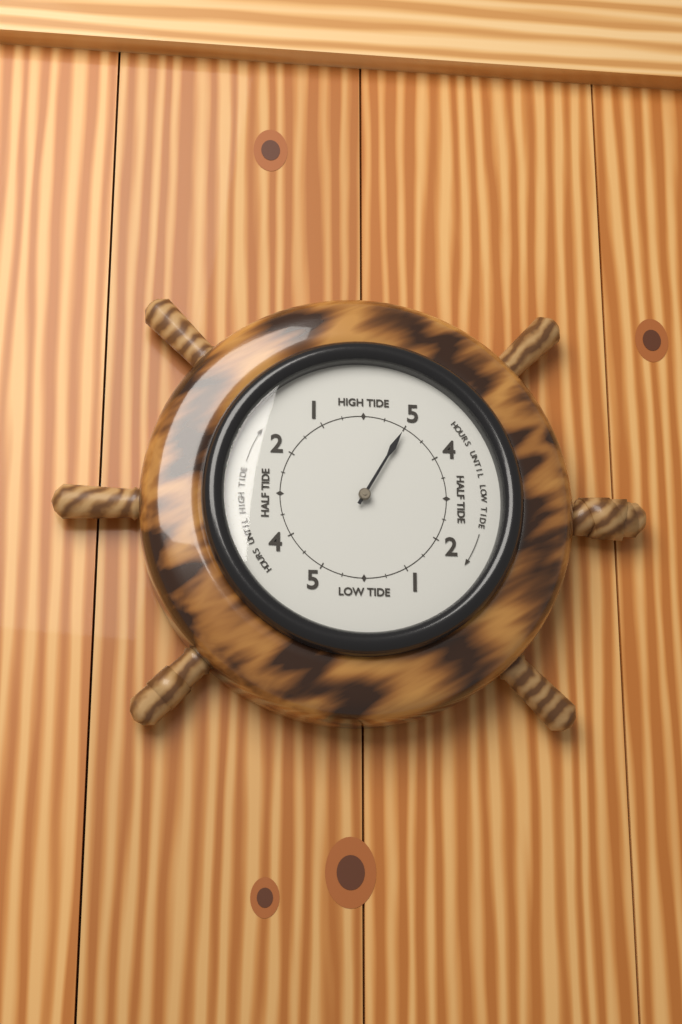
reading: 5.0 hours
